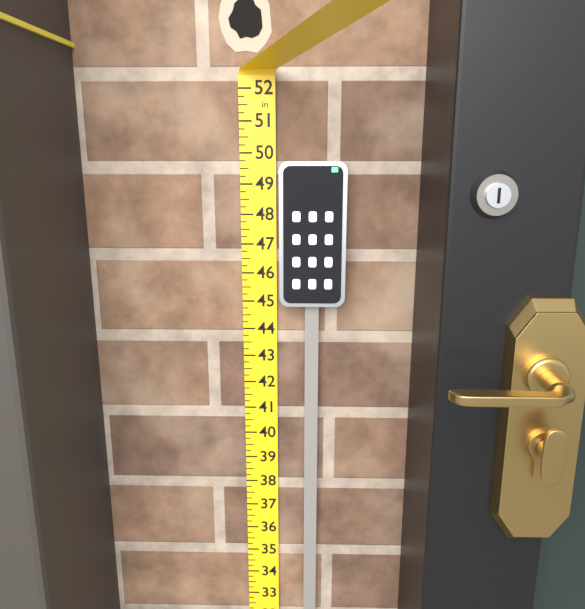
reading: 49.75 in
